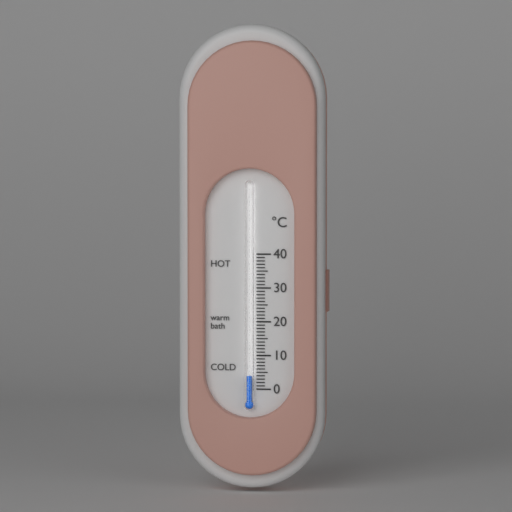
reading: 4 °C
